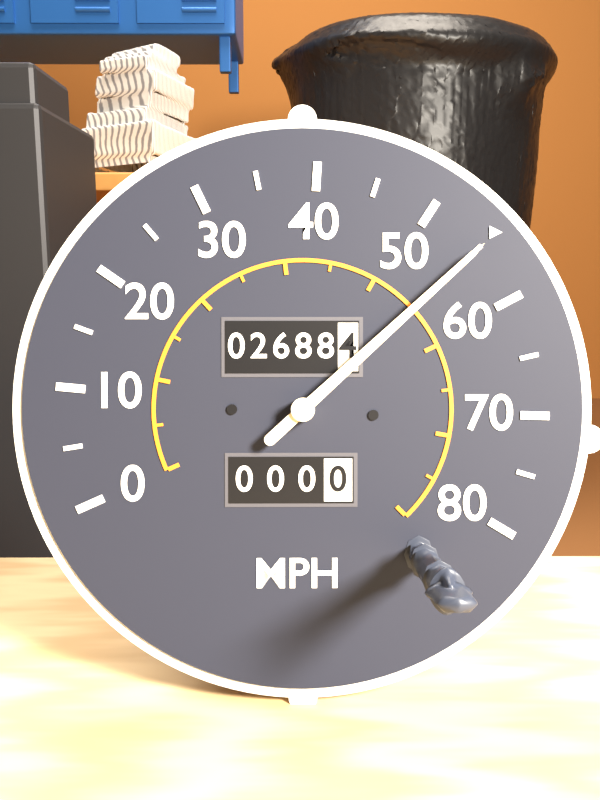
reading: 55 MPH
